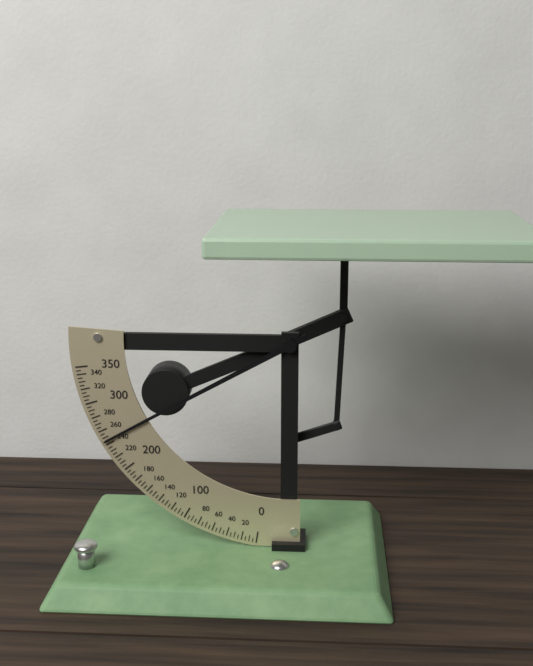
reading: 245 (no unit)
